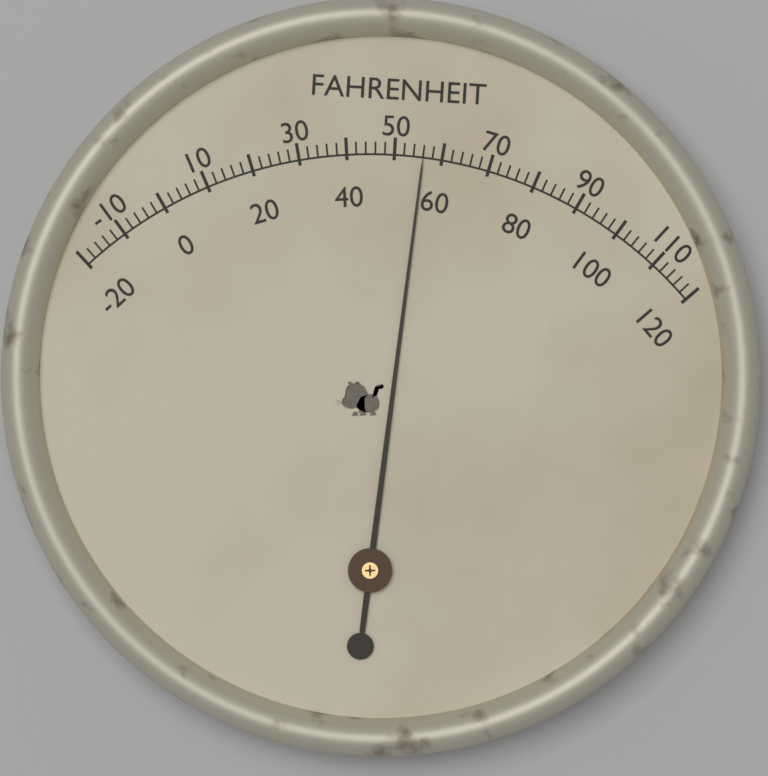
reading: 56 °F
